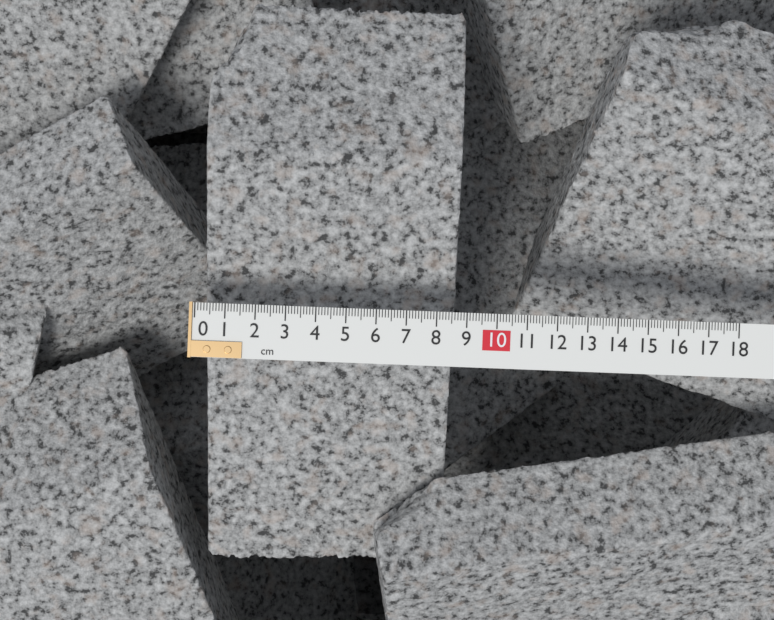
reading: 8.7 cm
